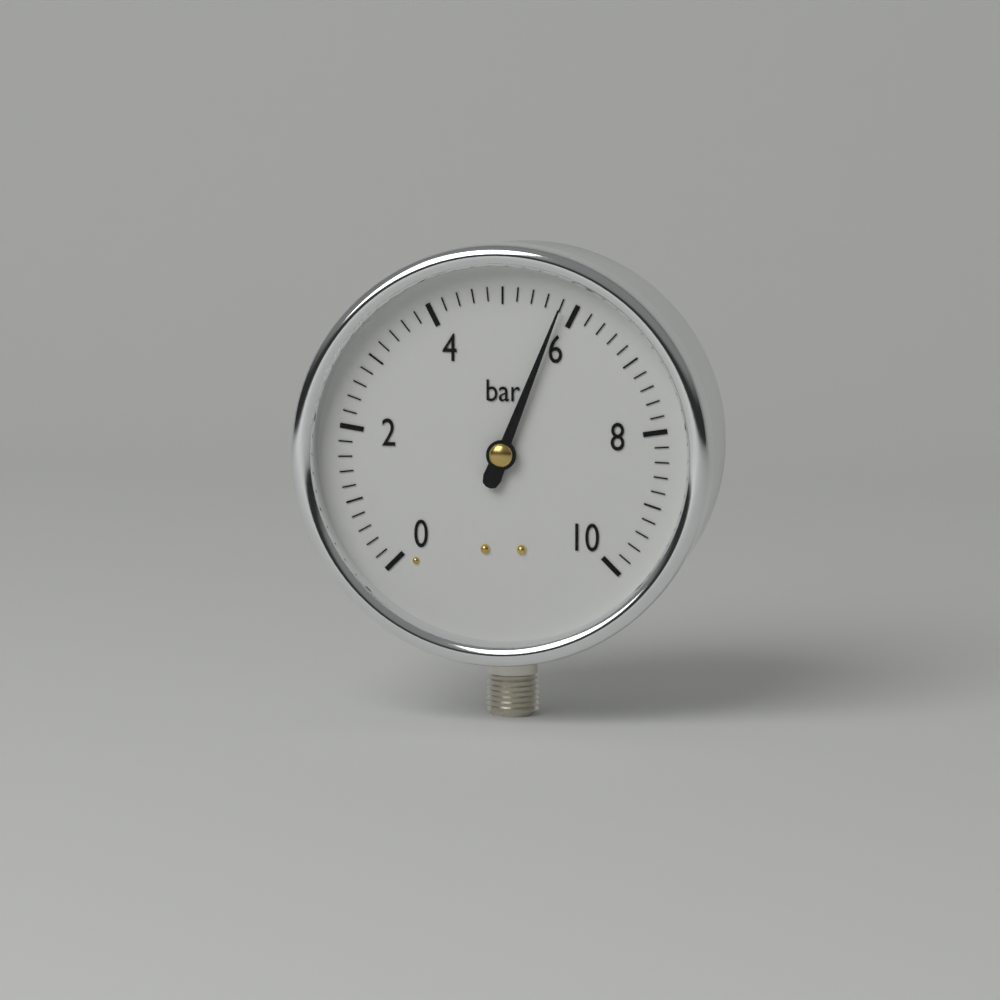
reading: 5.8 bar
